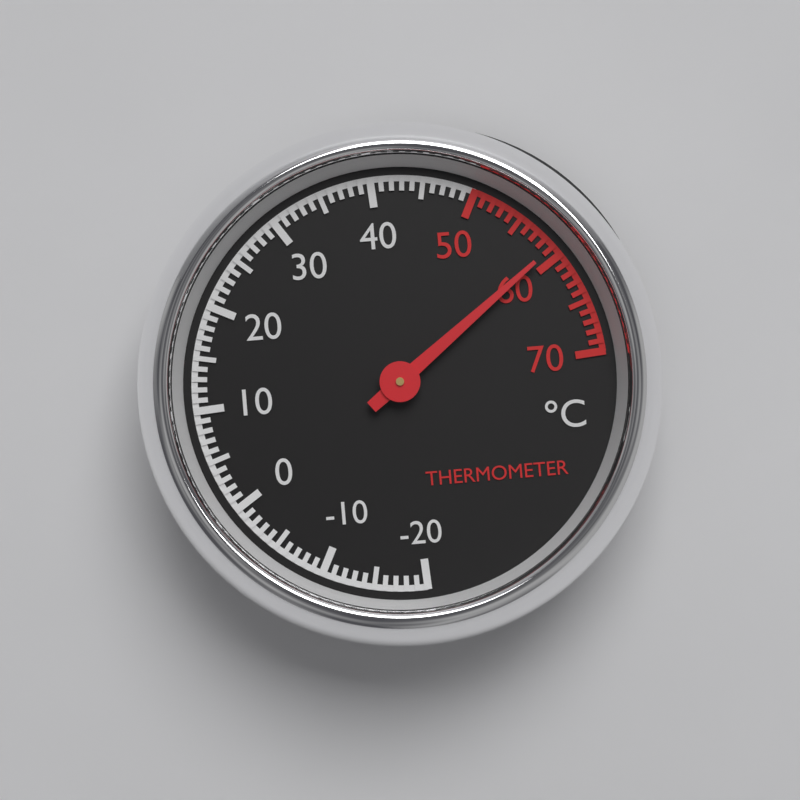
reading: 59 °C
